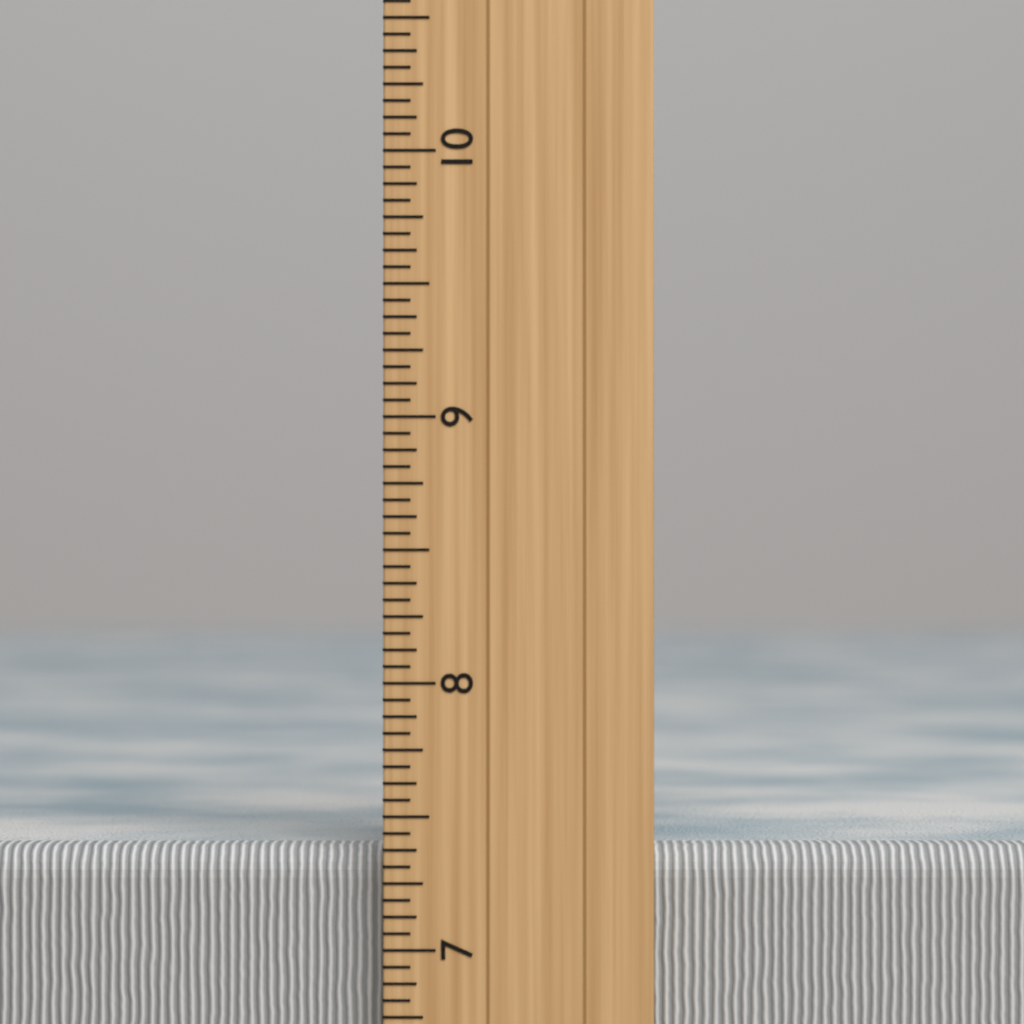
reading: 7.3750 inch
